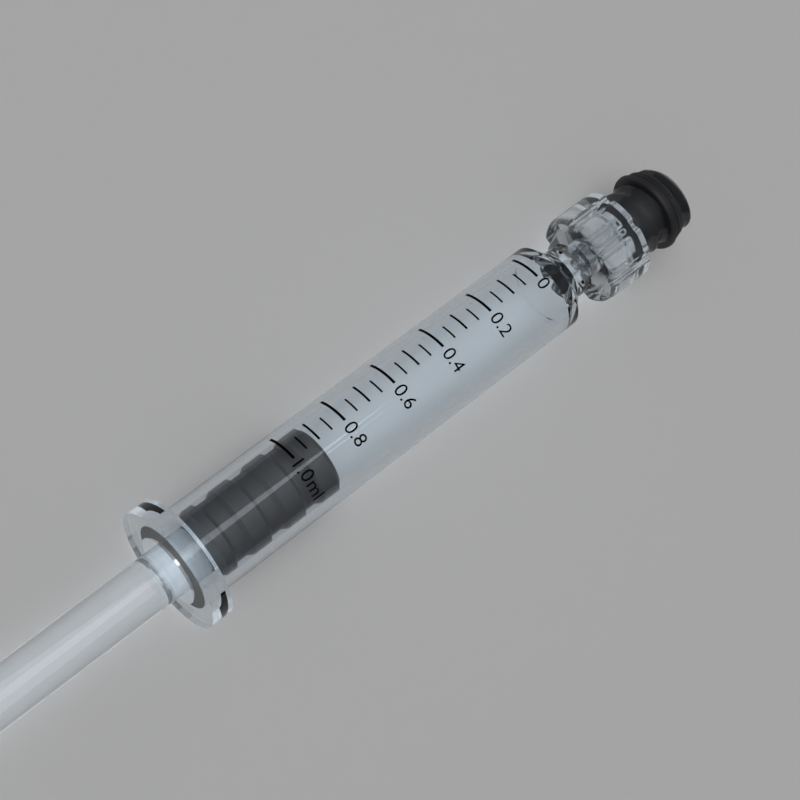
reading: 0.90 ml
